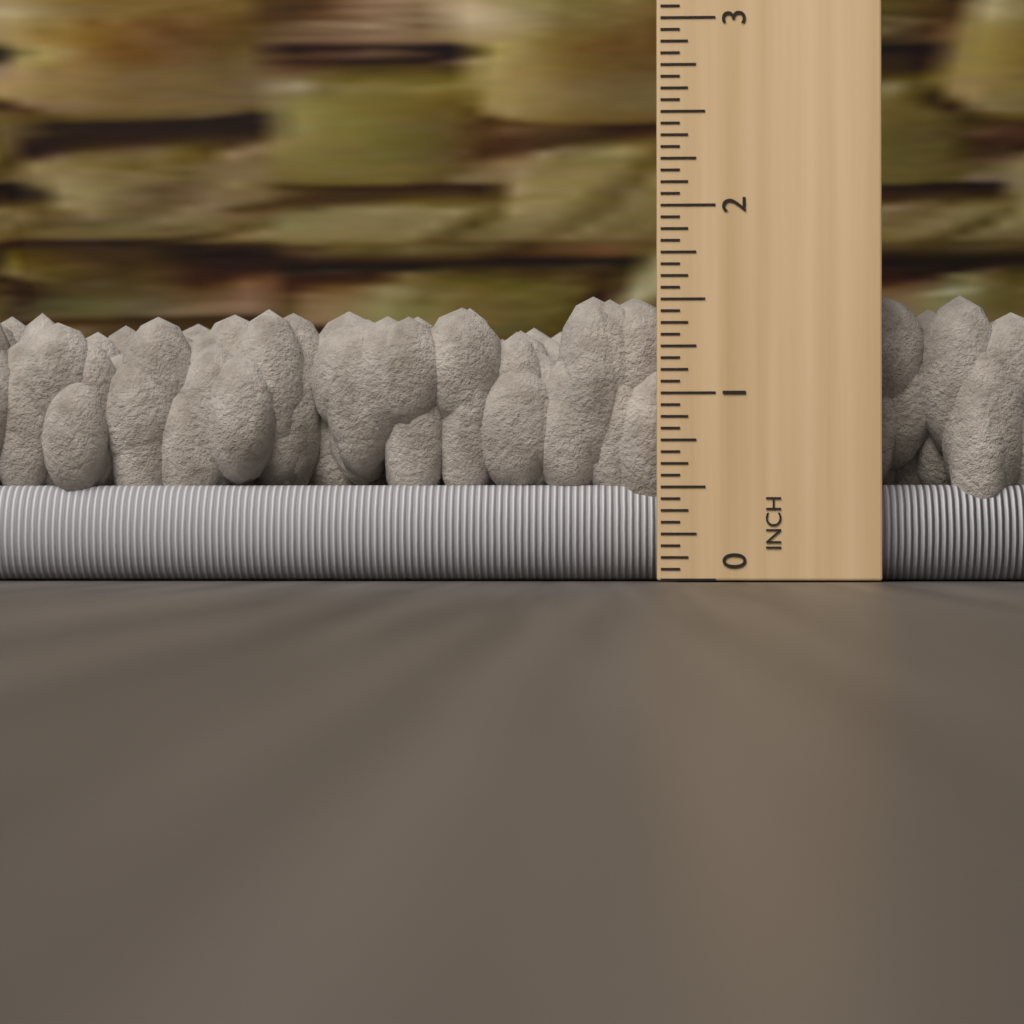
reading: 1.5625 in
